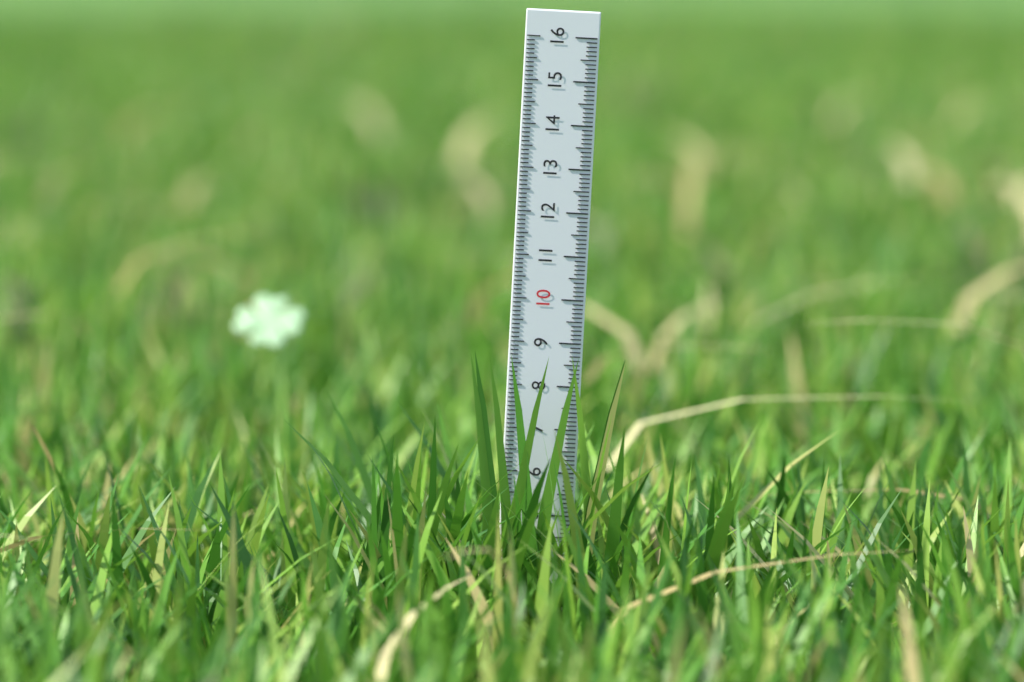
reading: 8.8 (no unit)
